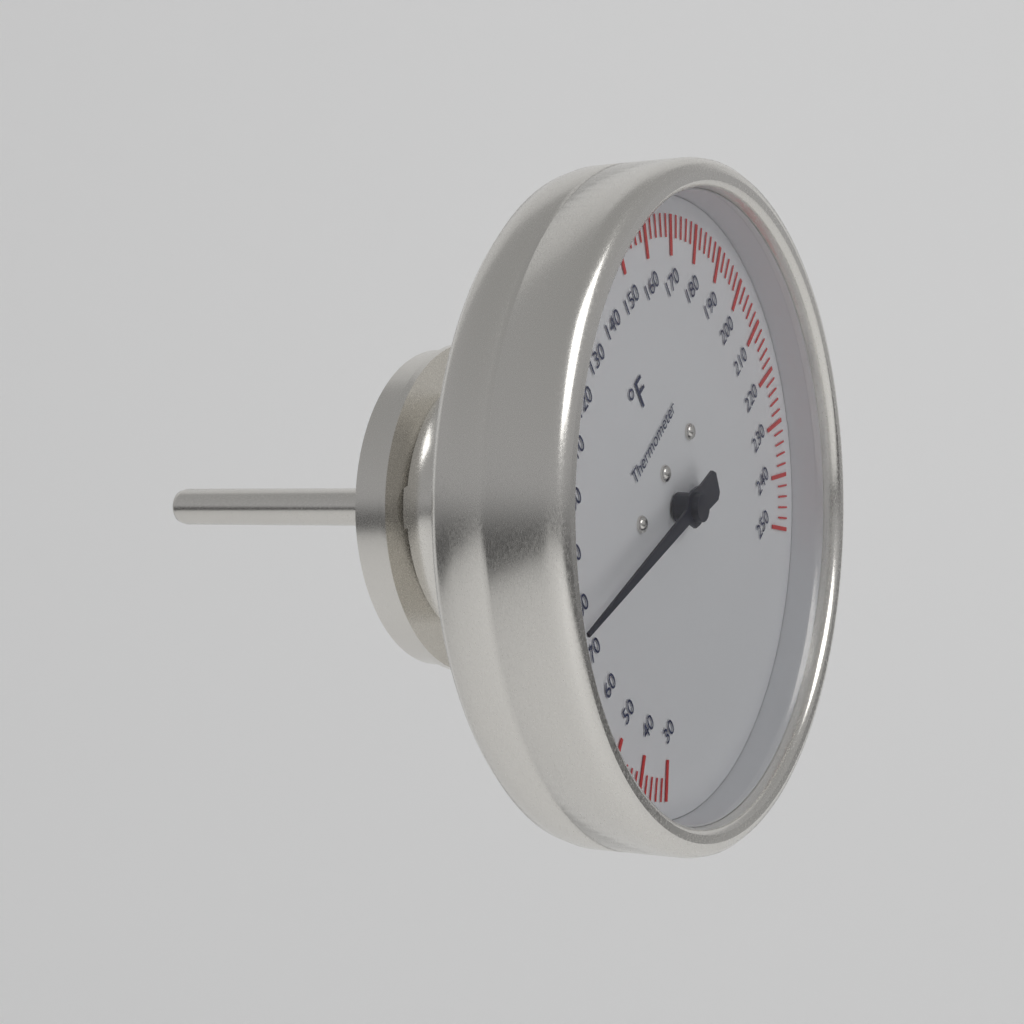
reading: 78 °F
